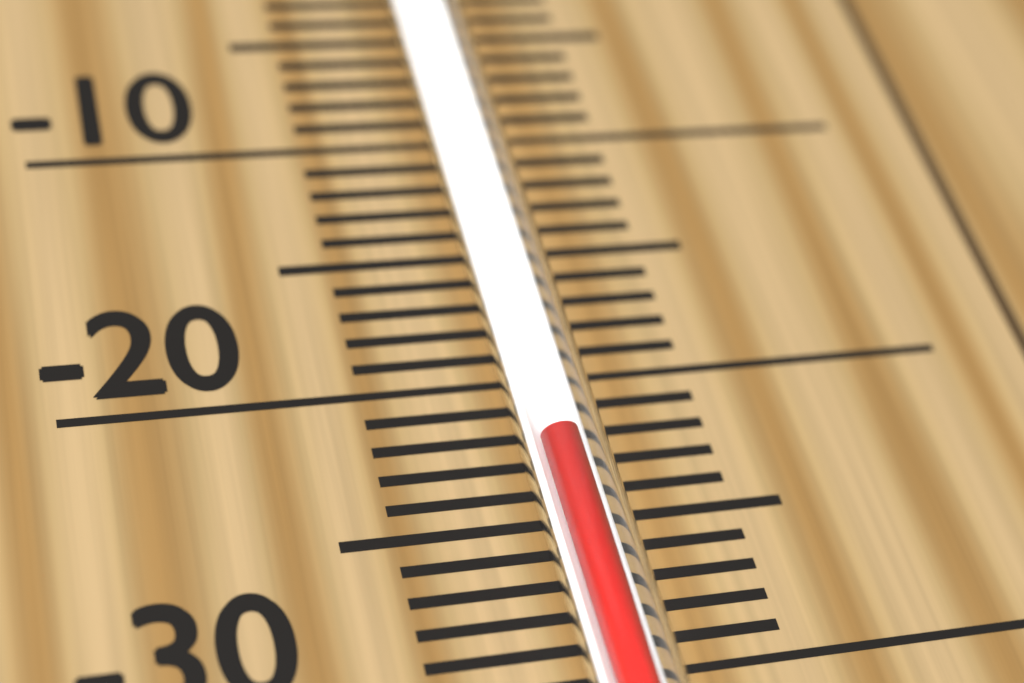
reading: -23 °C
